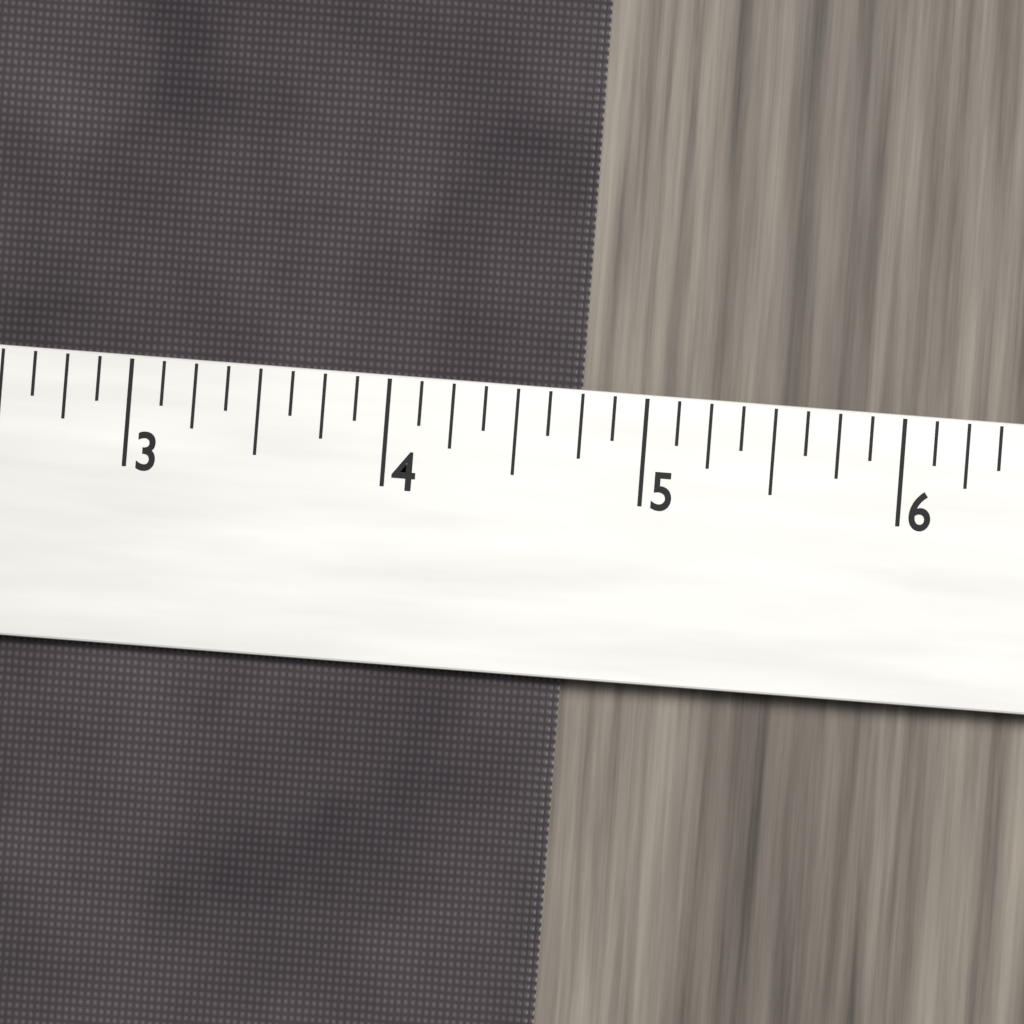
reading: 4.750 (no unit)
